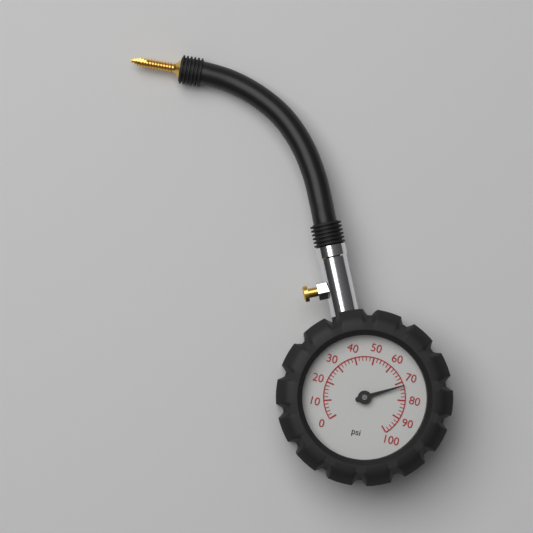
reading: 72 psi
